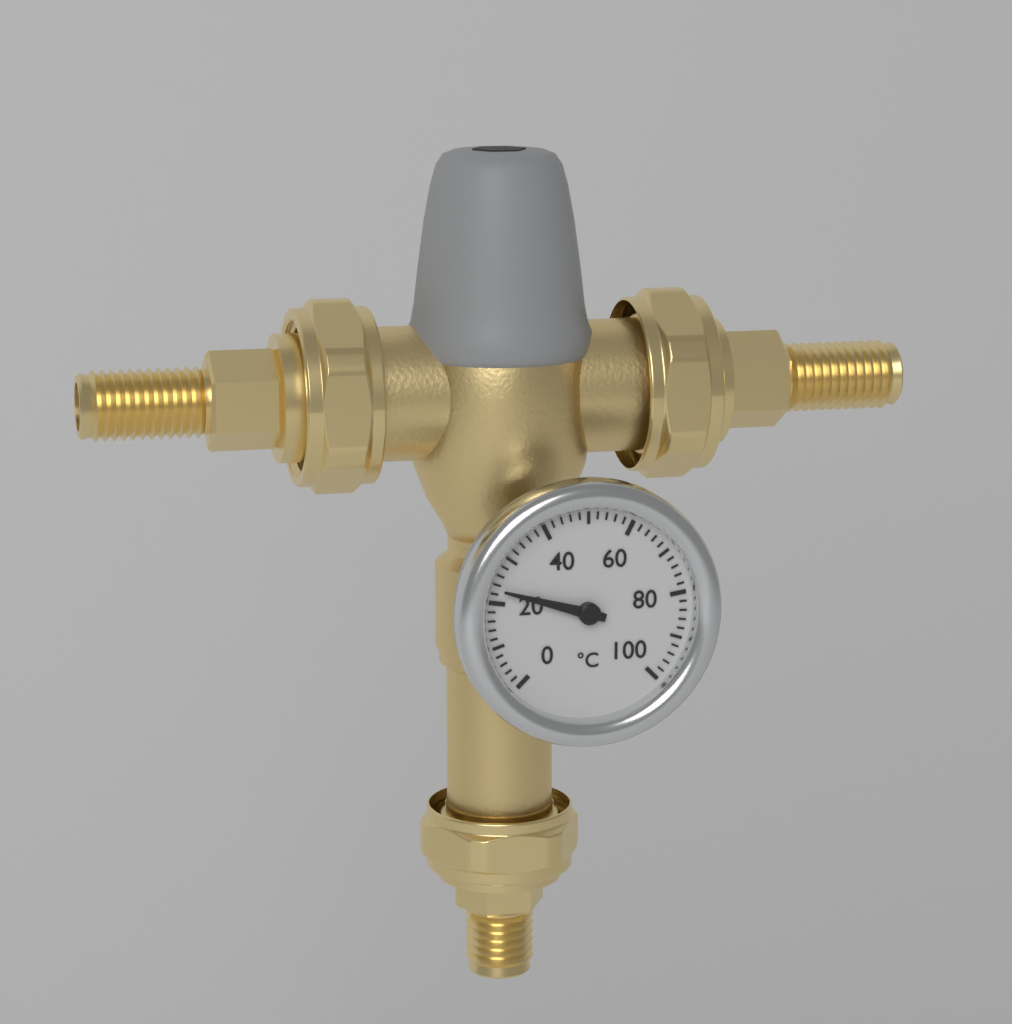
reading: 23 °C
